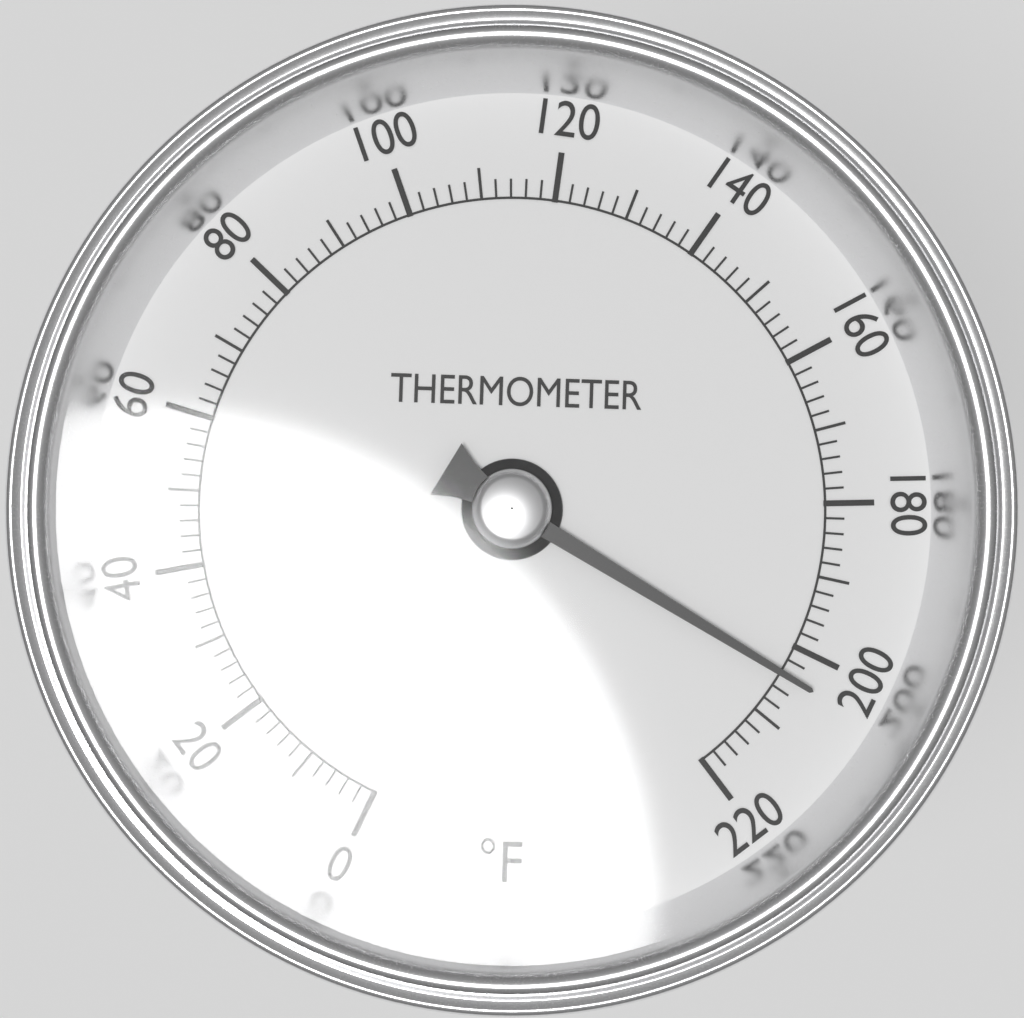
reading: 204 °F
